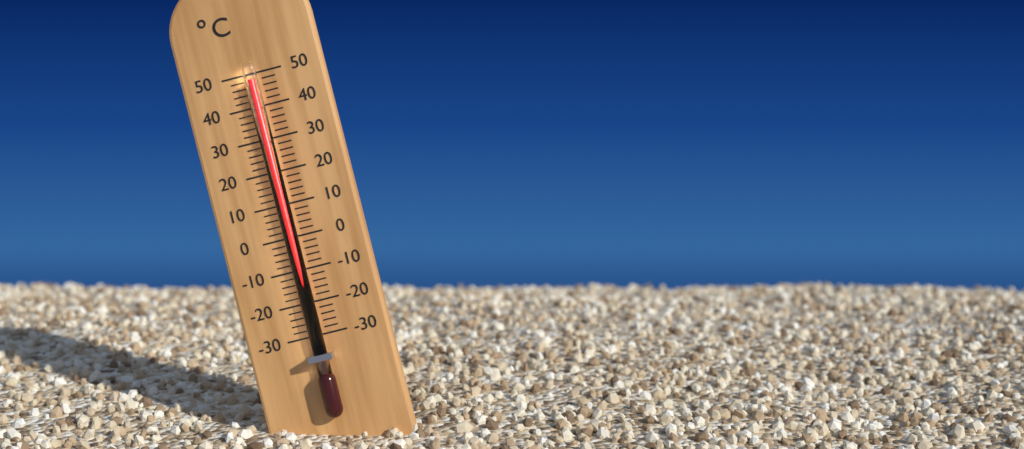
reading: 48 °C
